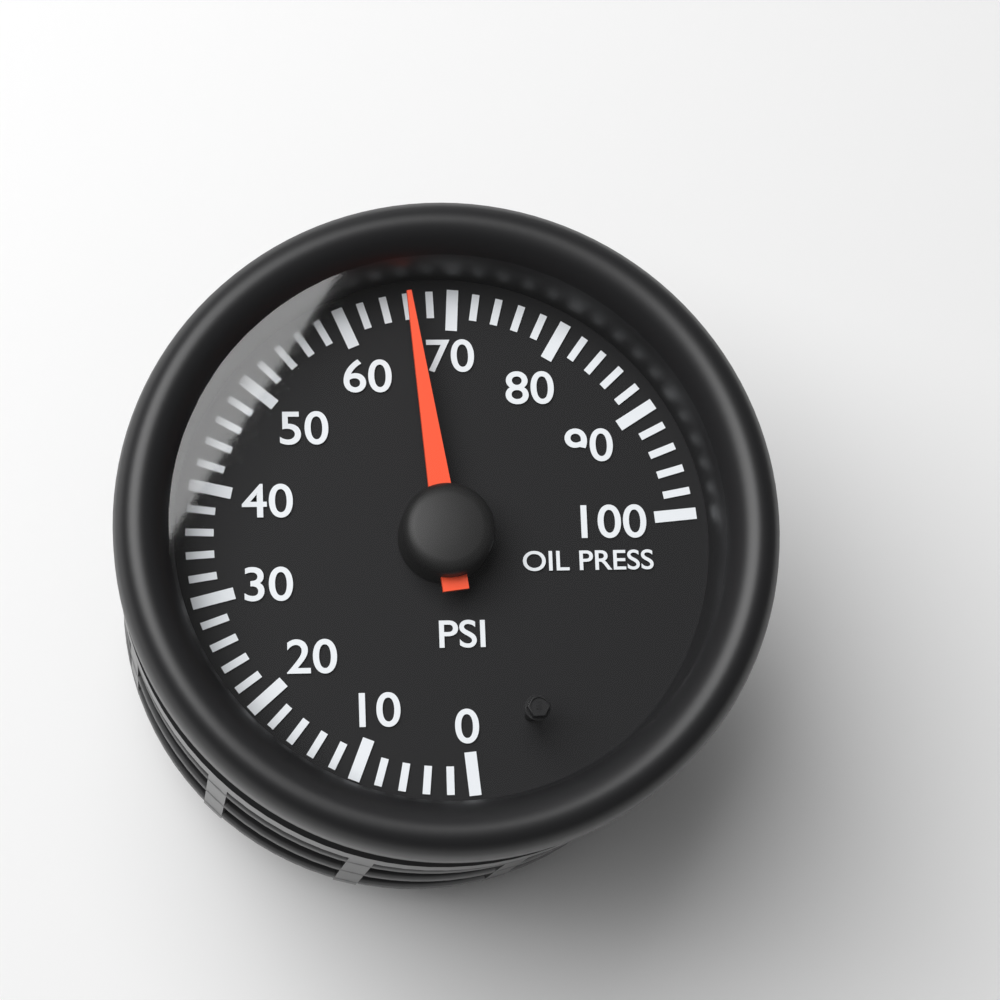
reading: 66 psi
